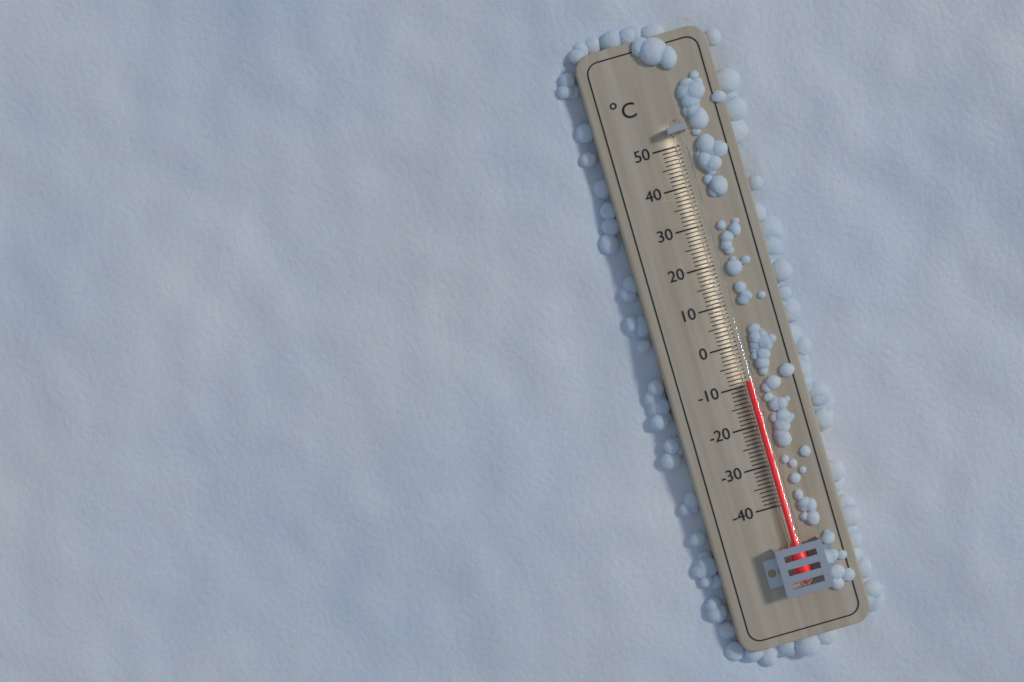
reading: -9 °C
